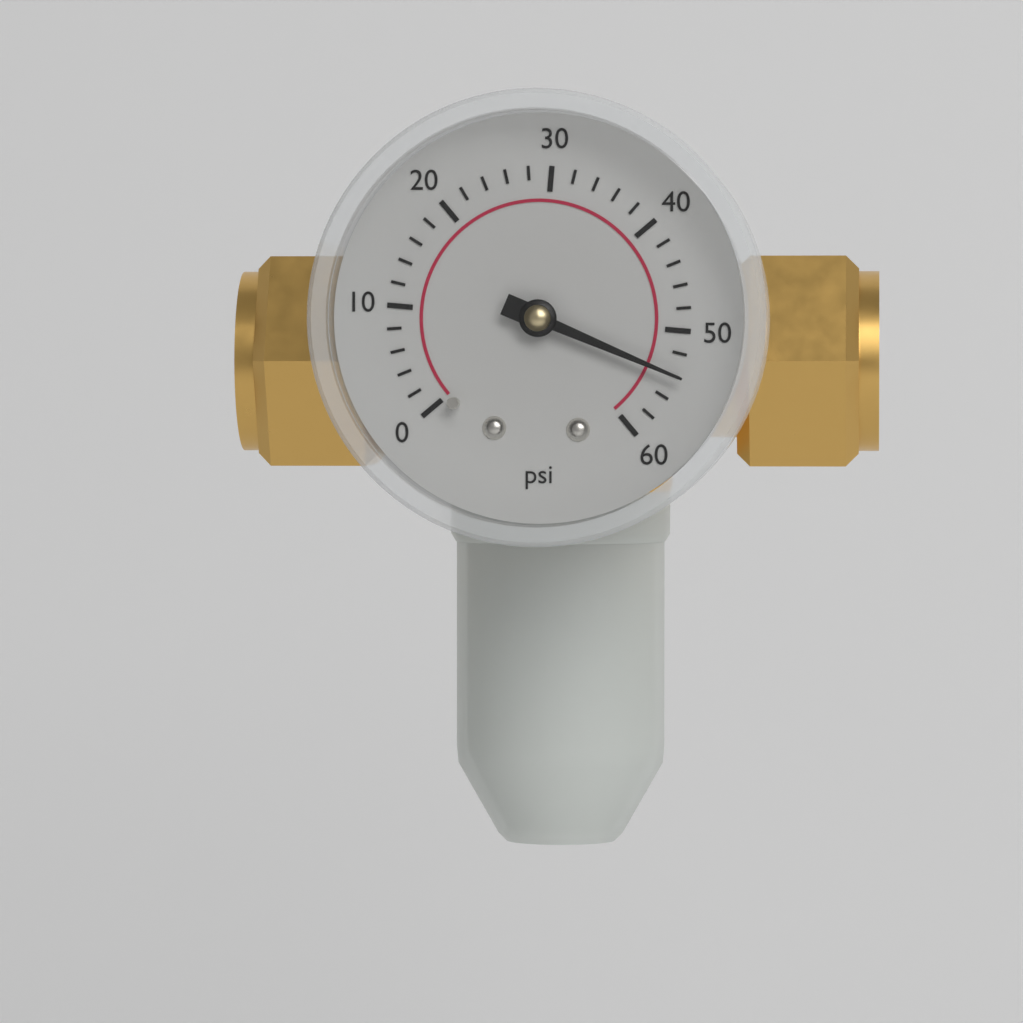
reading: 54 psi
